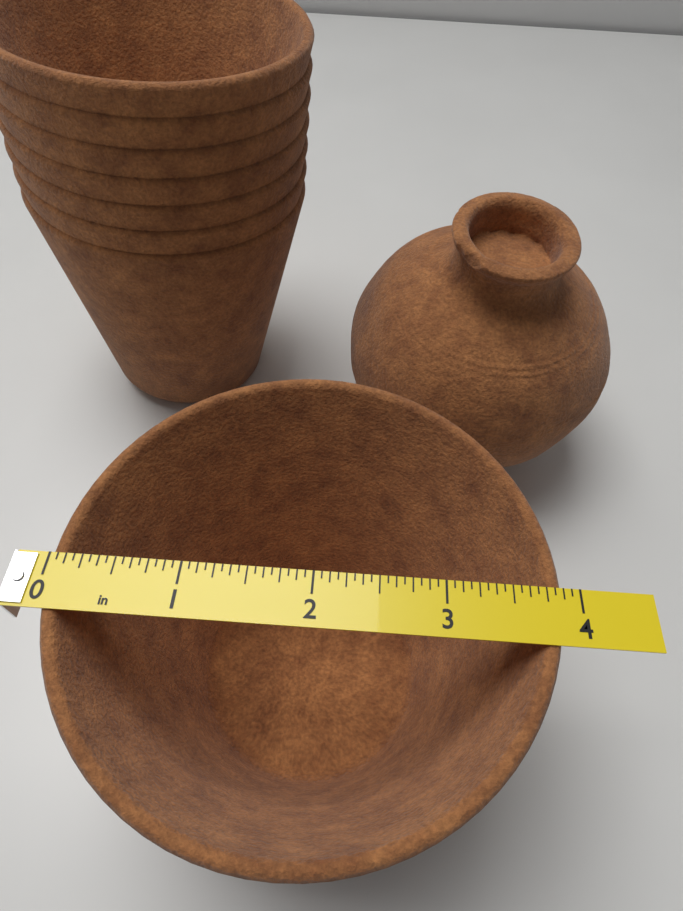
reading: 3.8750 in
